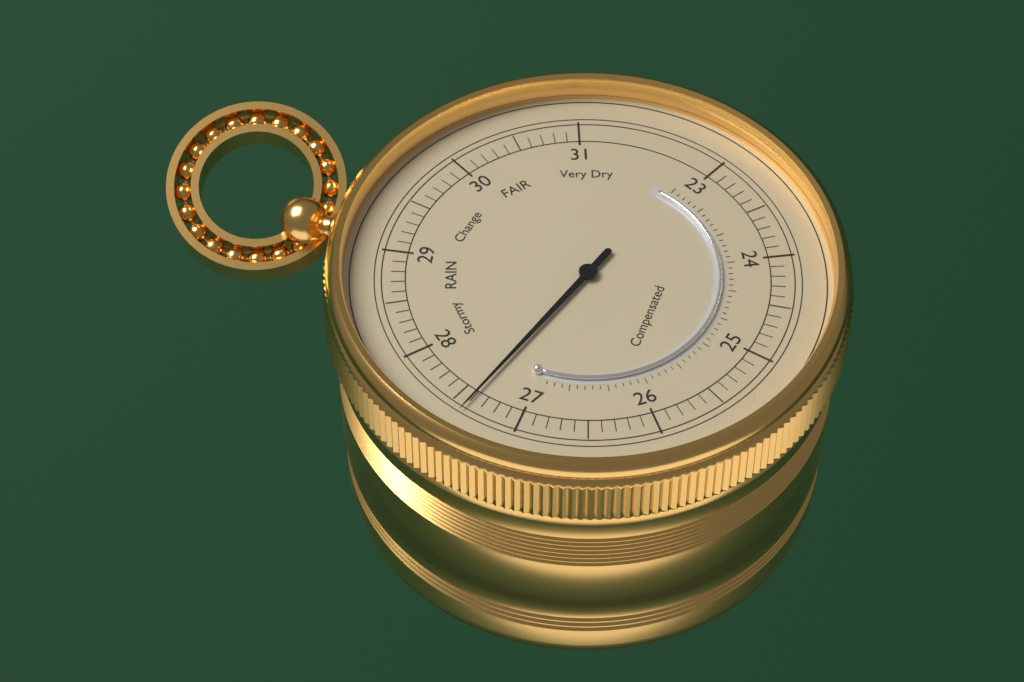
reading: 27.4 (no unit)
